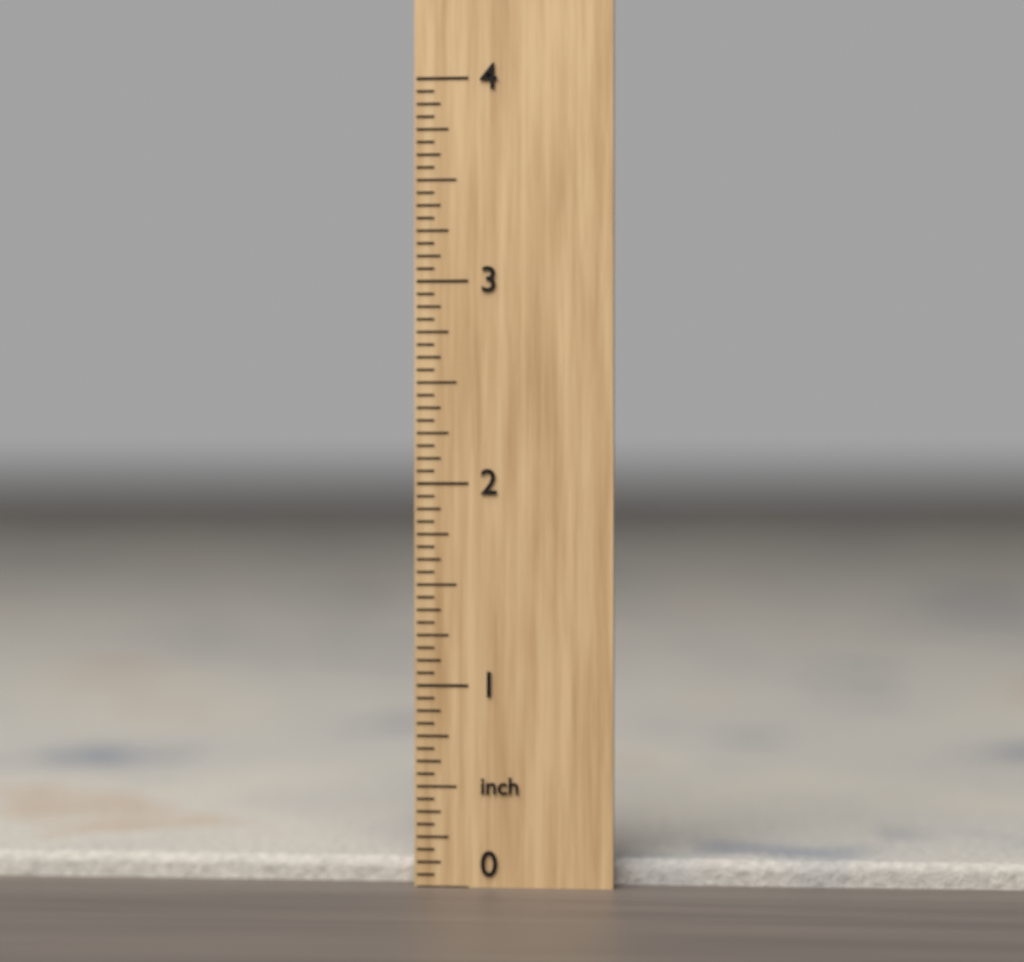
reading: 0.1250 inch
